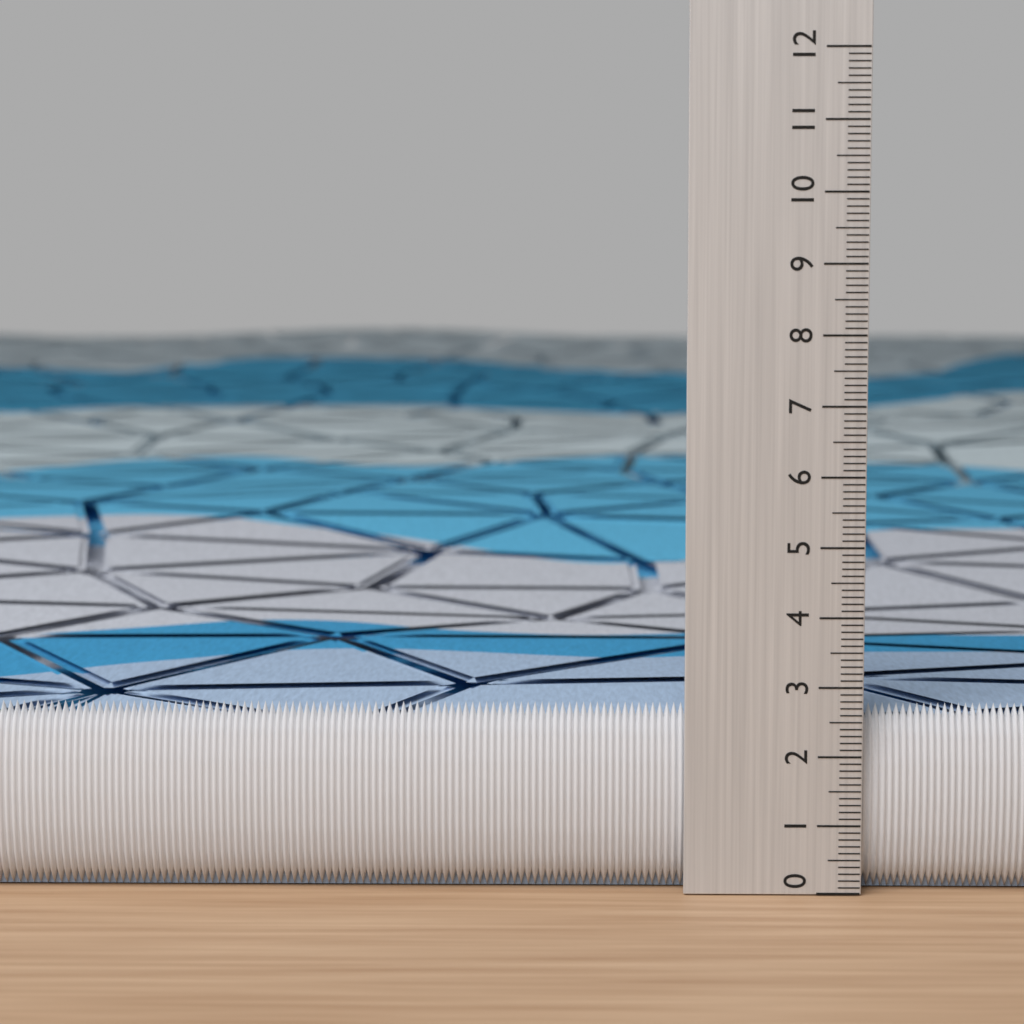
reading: 2.7 (no unit)
